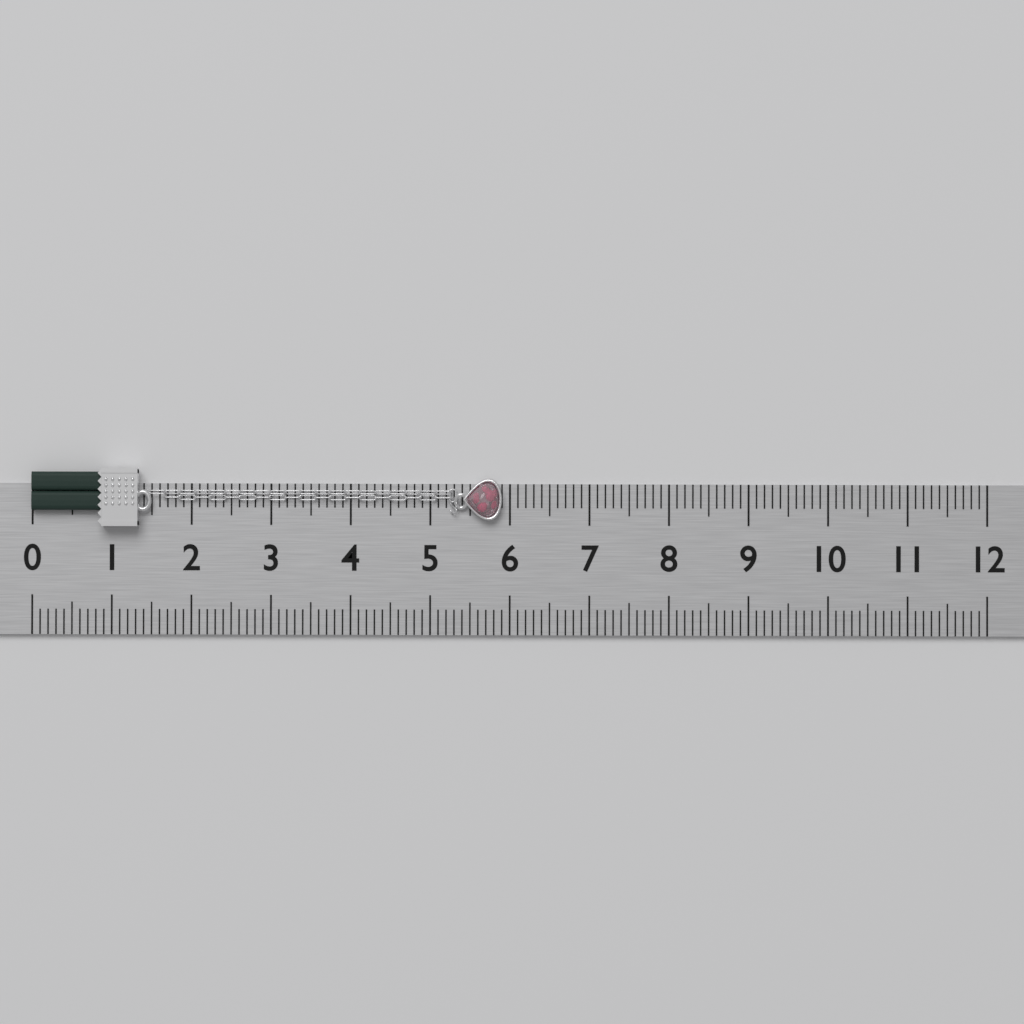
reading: 5.9 (no unit)
